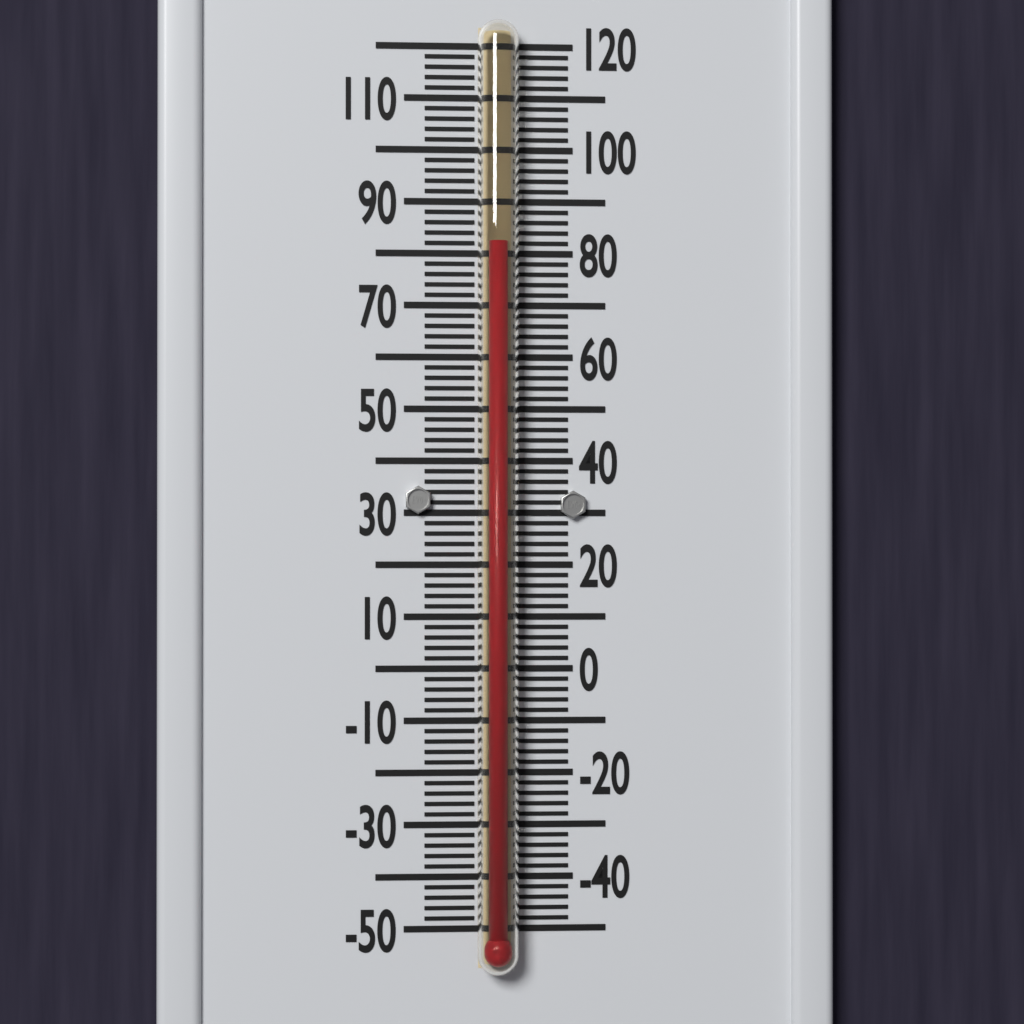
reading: 82 °F
